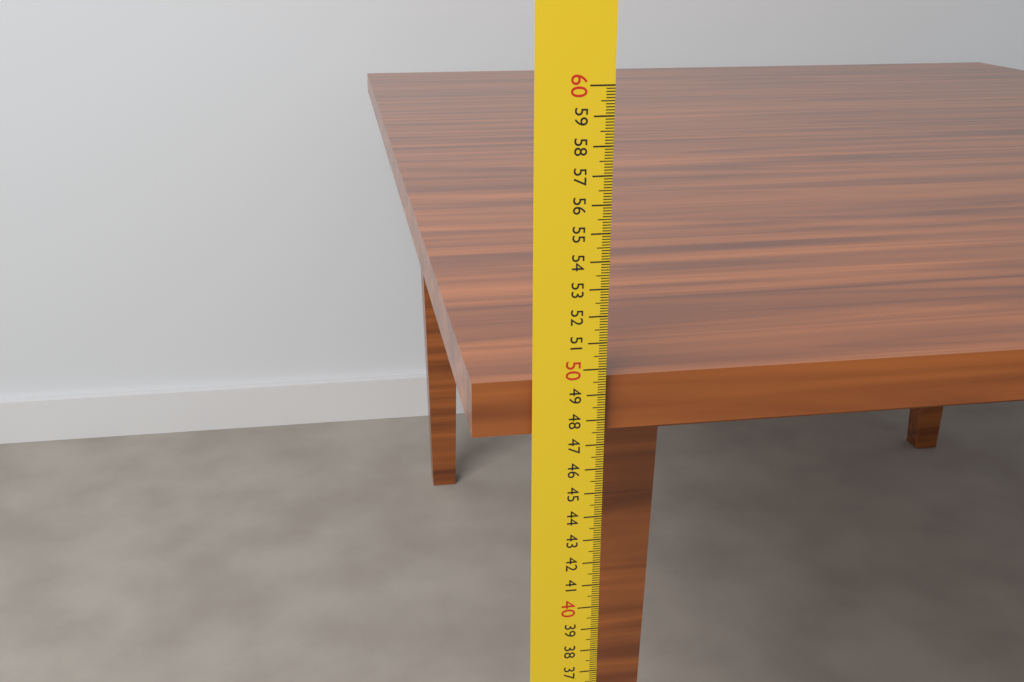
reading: 49.6 cm
